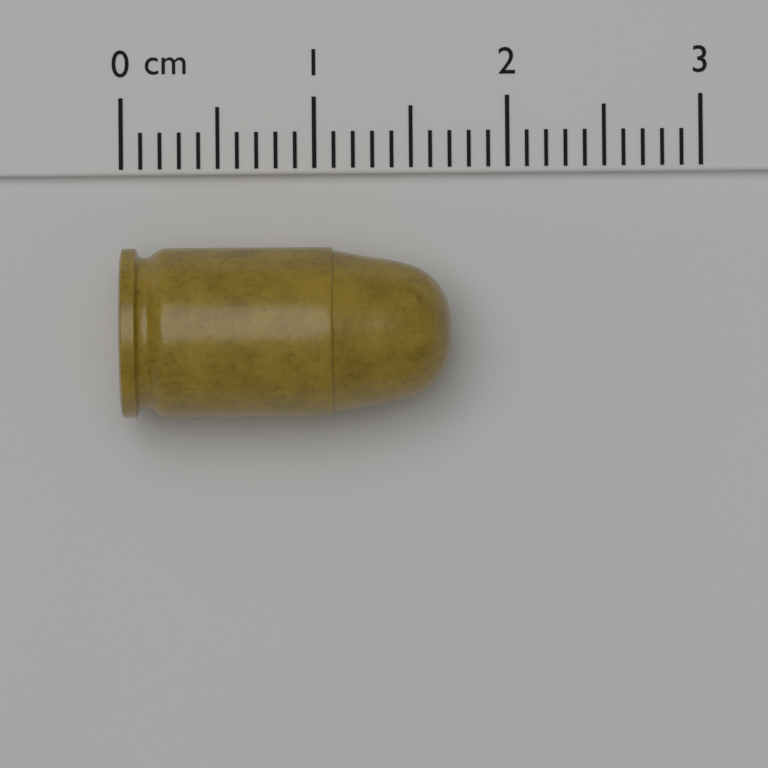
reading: 1.7 cm
